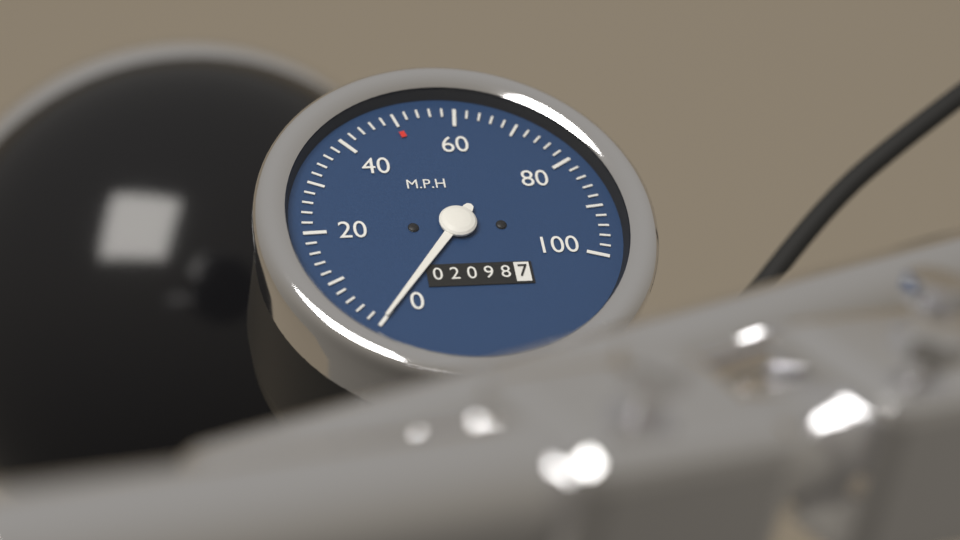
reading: 0 mph
